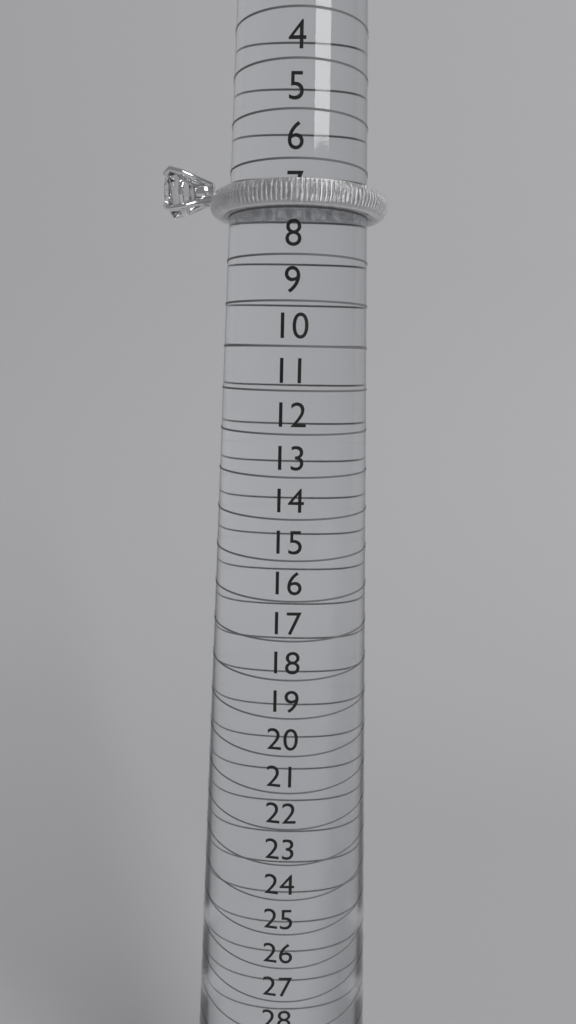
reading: 7 (no unit)
